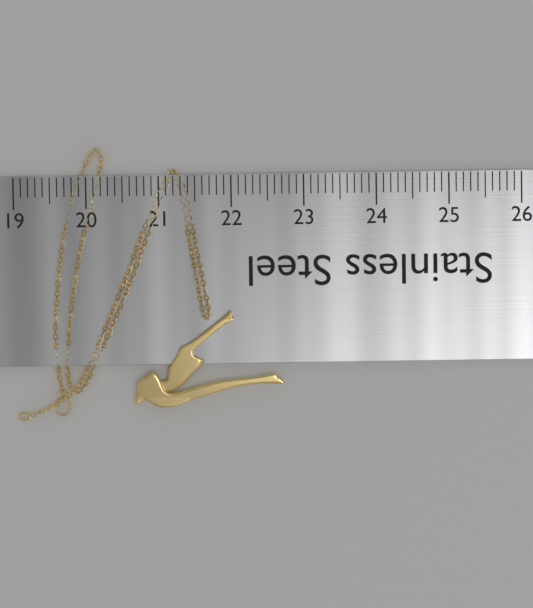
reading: 22.7 (no unit)
